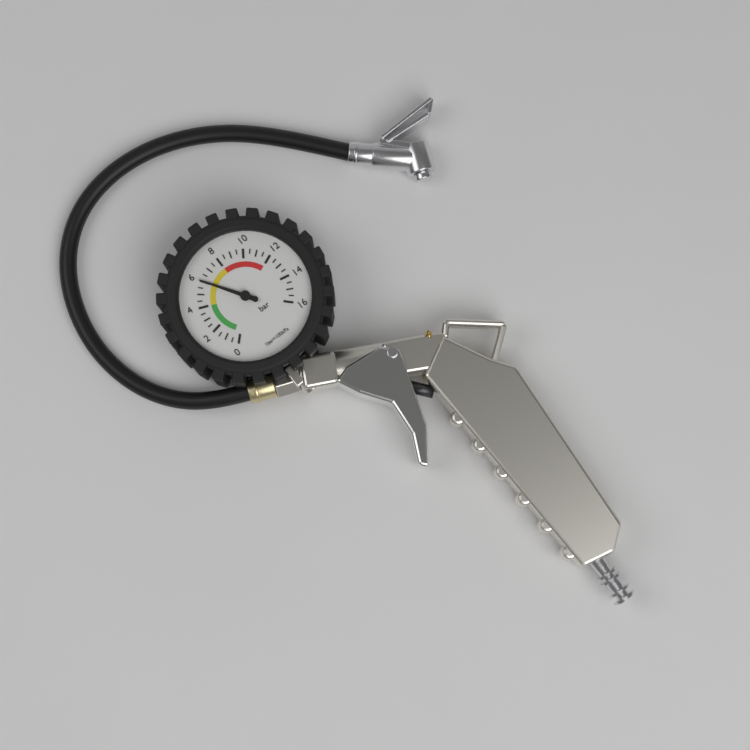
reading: 6.0 bar
